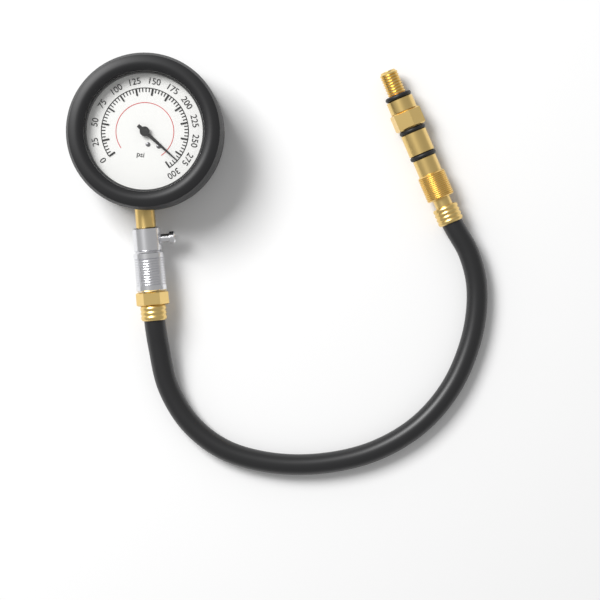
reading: 285 psi
